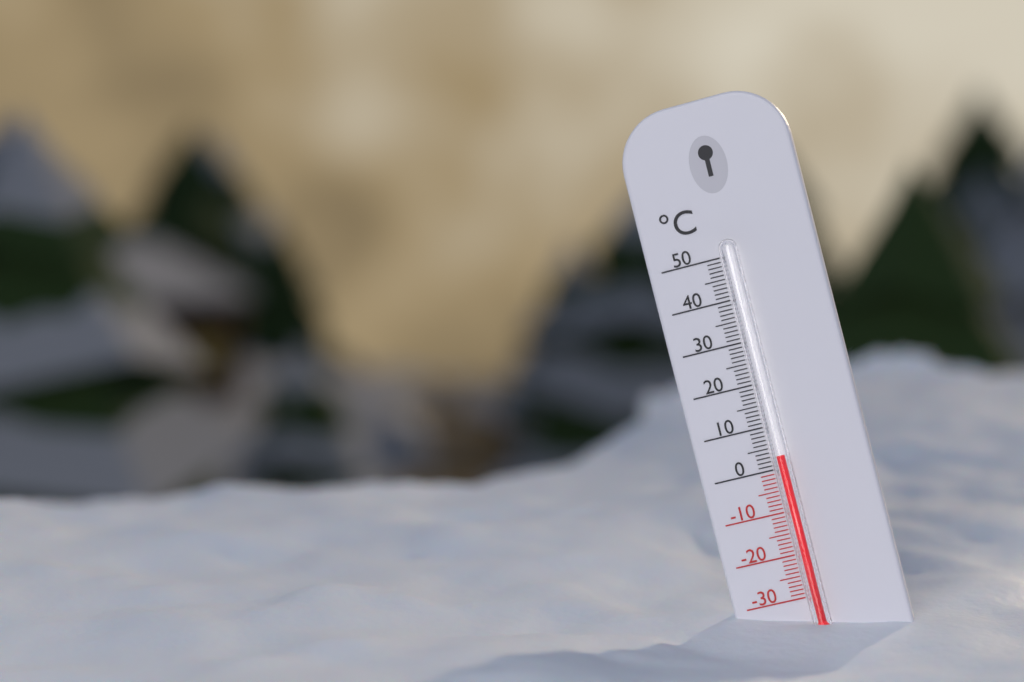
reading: 3 °C
